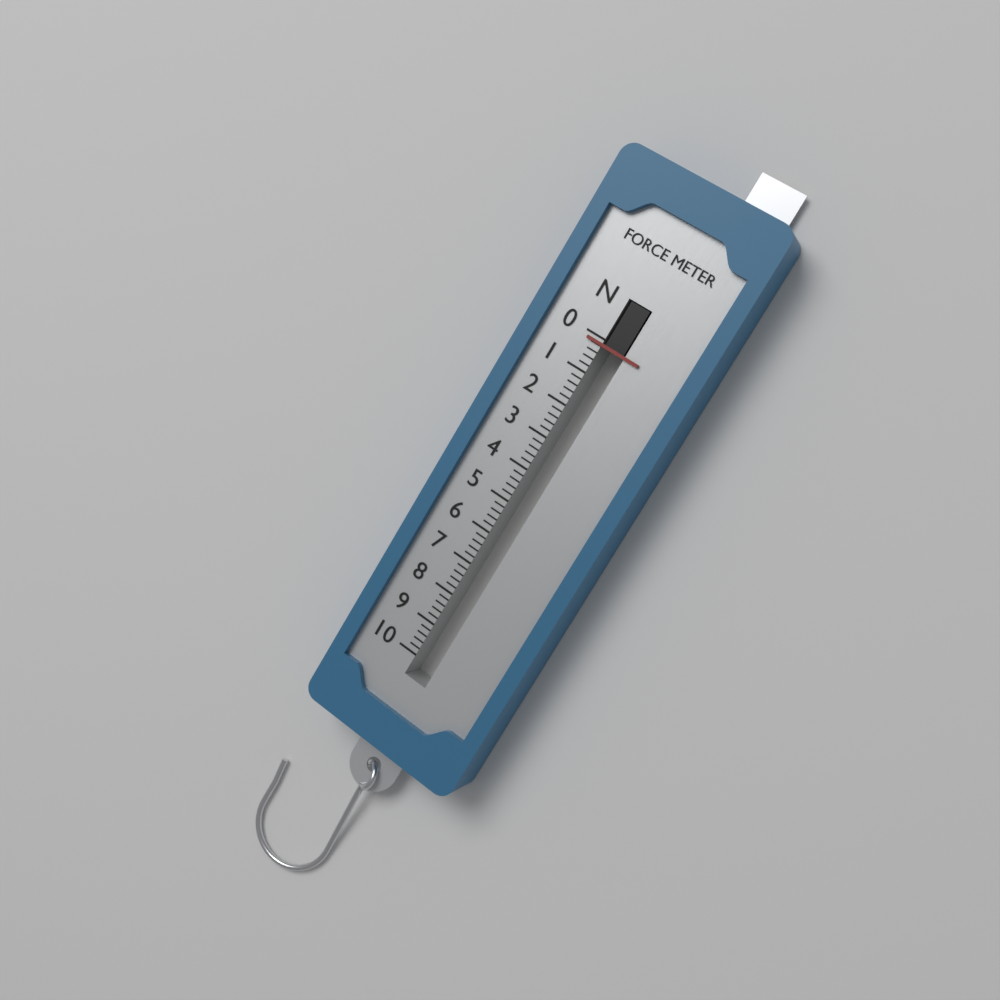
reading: 0.2 N
